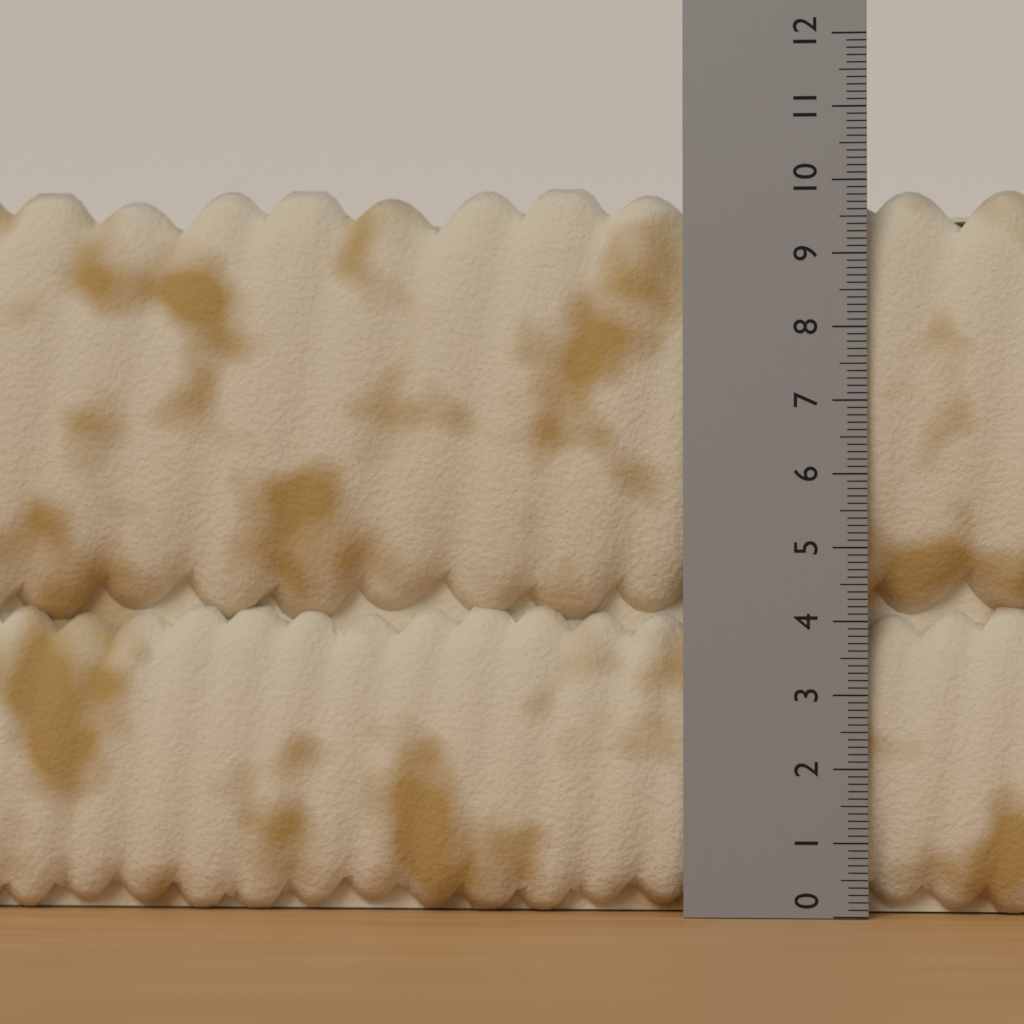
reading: 10.0 (no unit)
